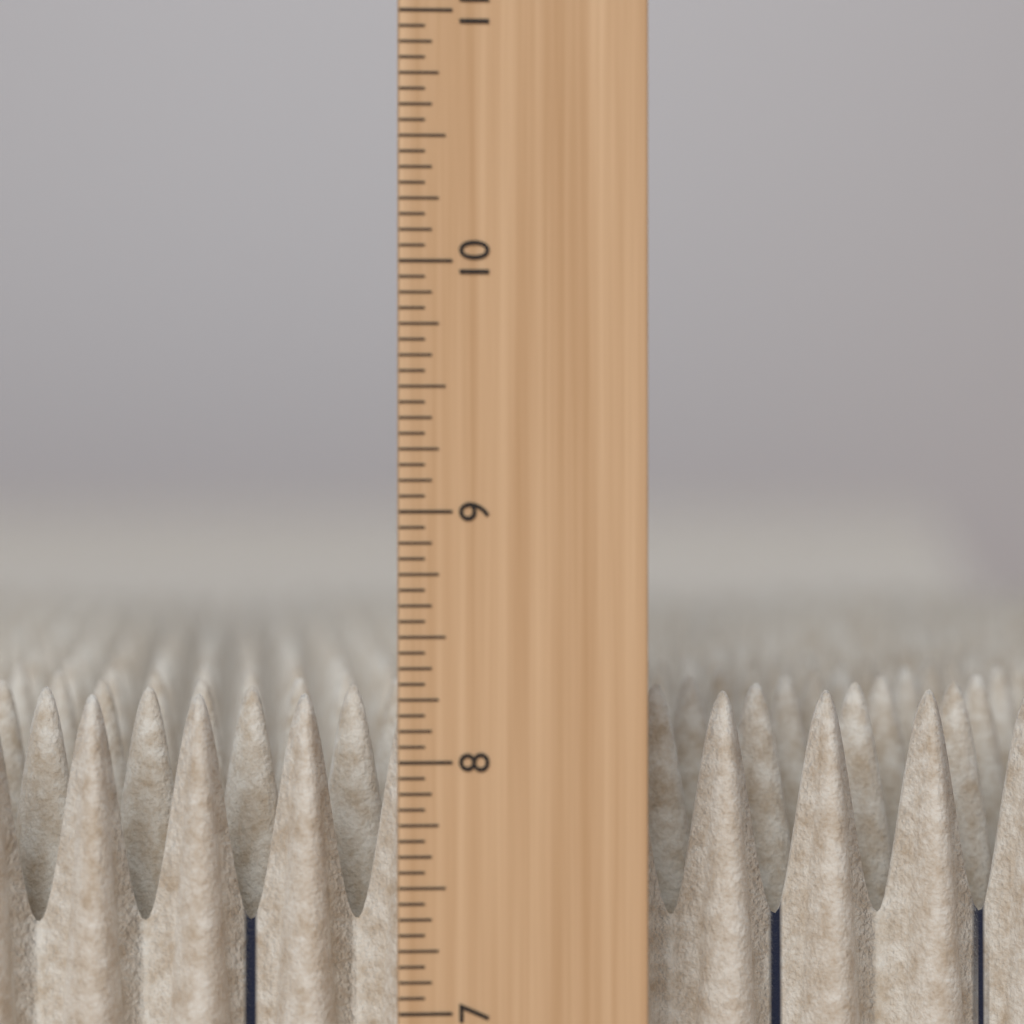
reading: 8.2500 in
